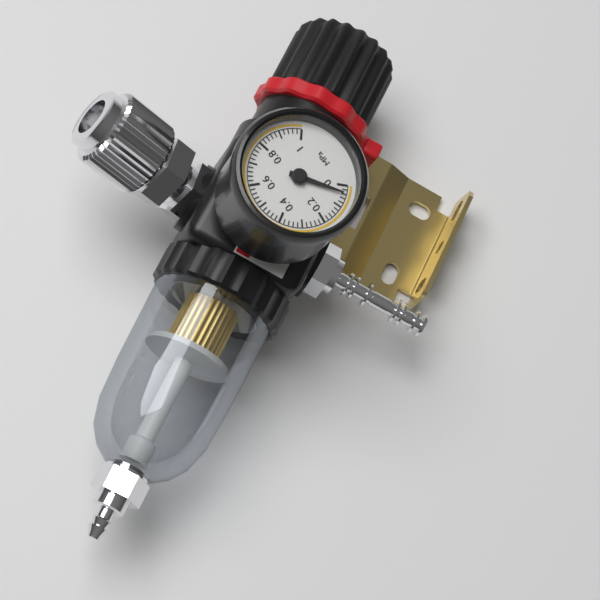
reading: 0.04 MPa
